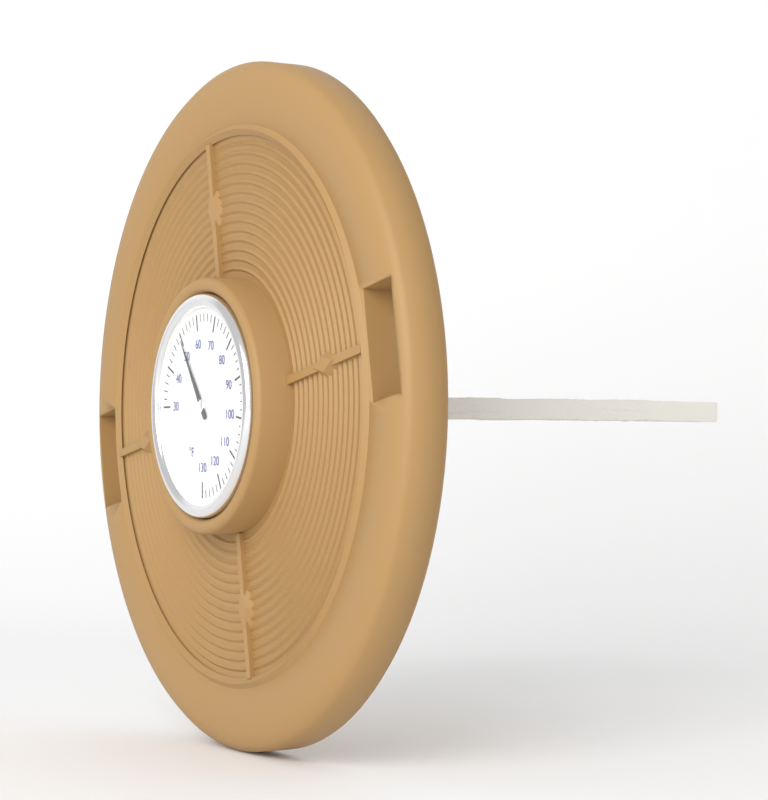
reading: 50 °F
